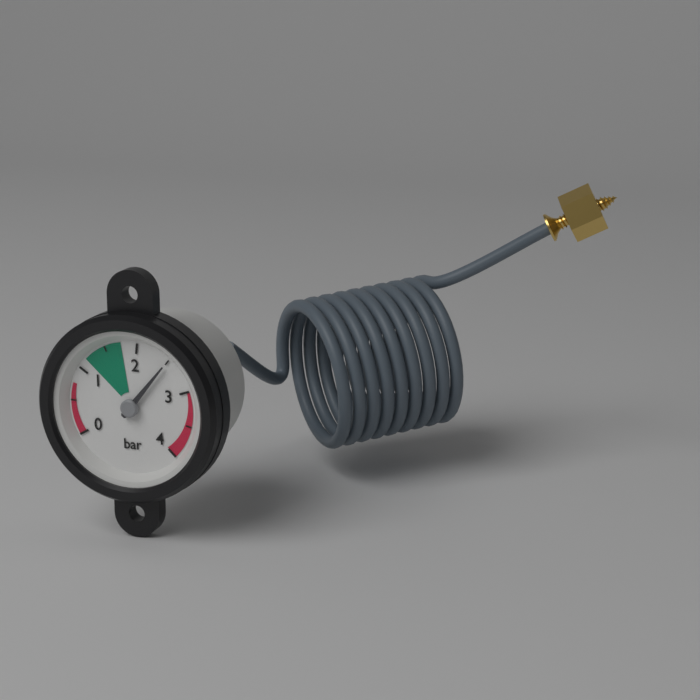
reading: 2.5 bar
